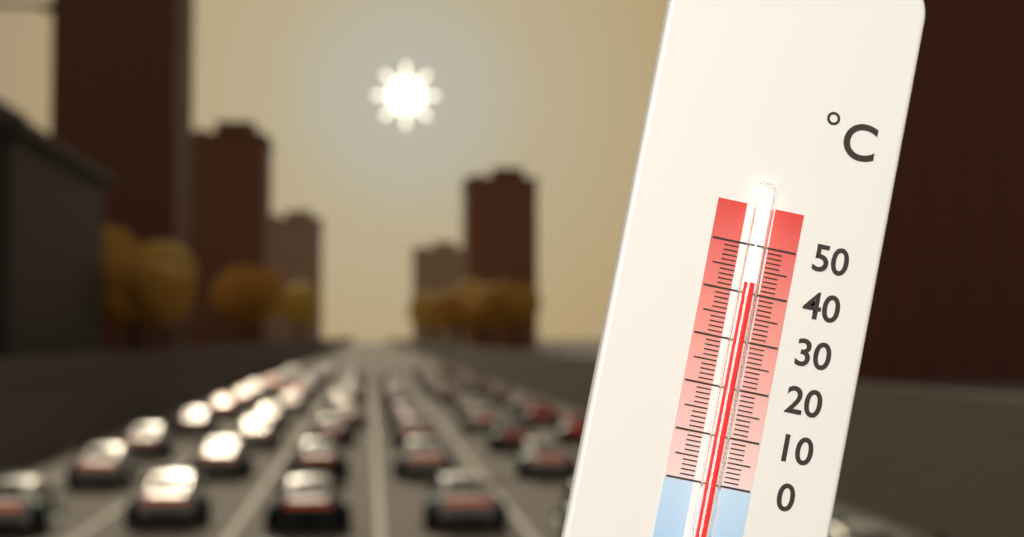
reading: 42 °C
